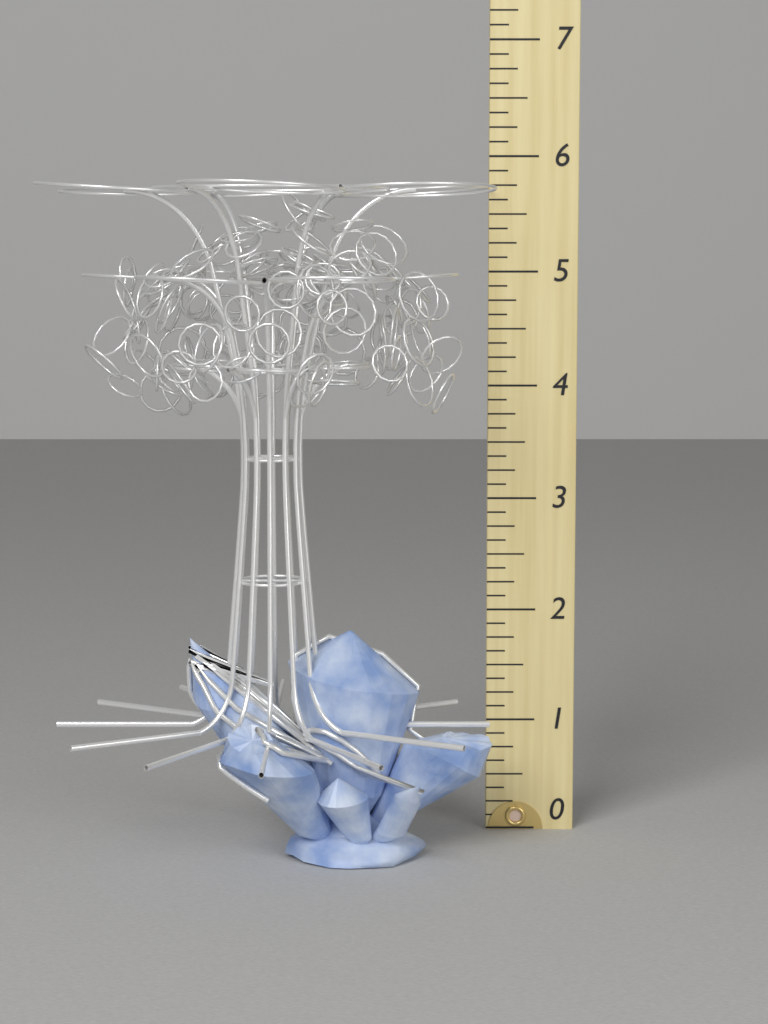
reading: 5.750 (no unit)
